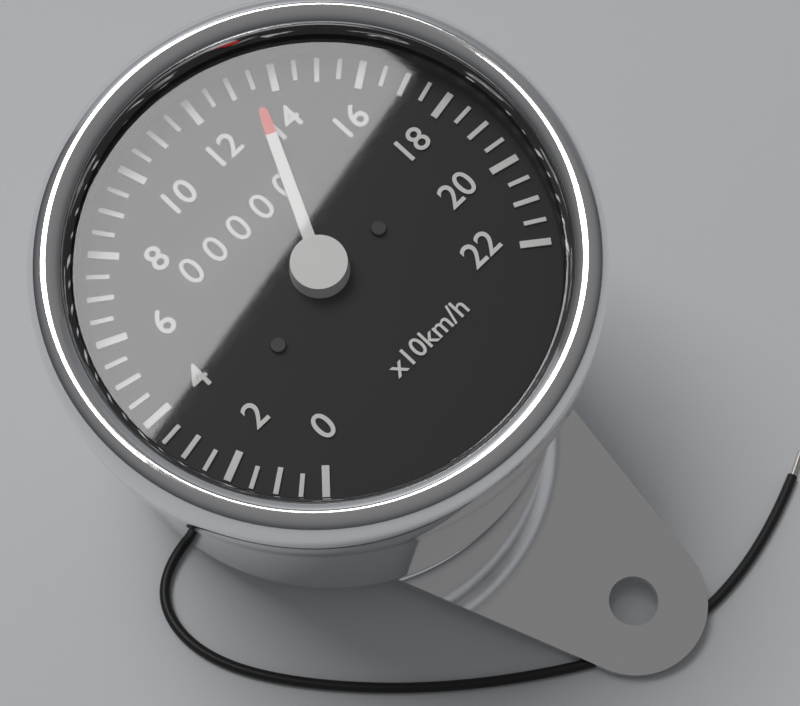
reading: 135 km/h
